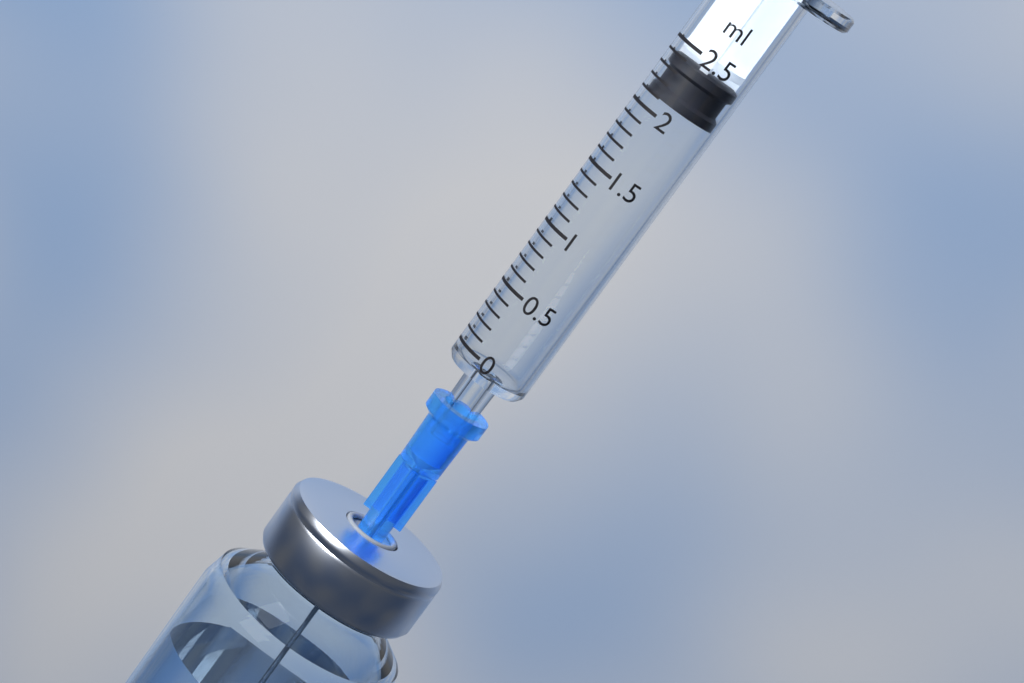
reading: 2.1 ml
